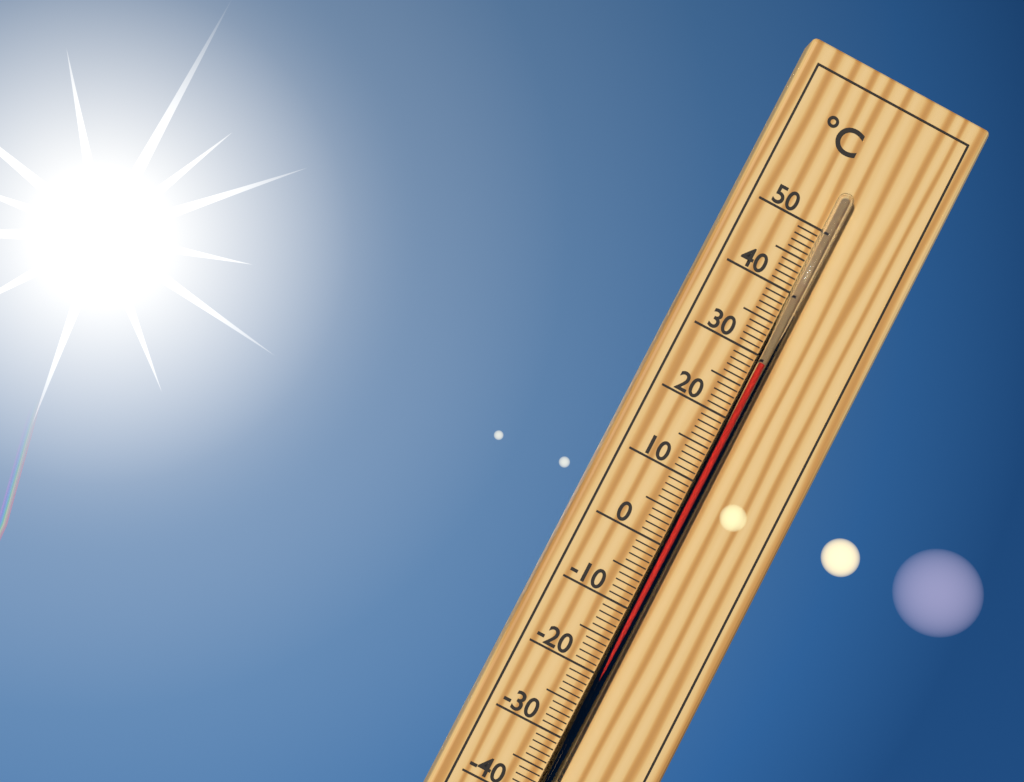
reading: 29 °C
